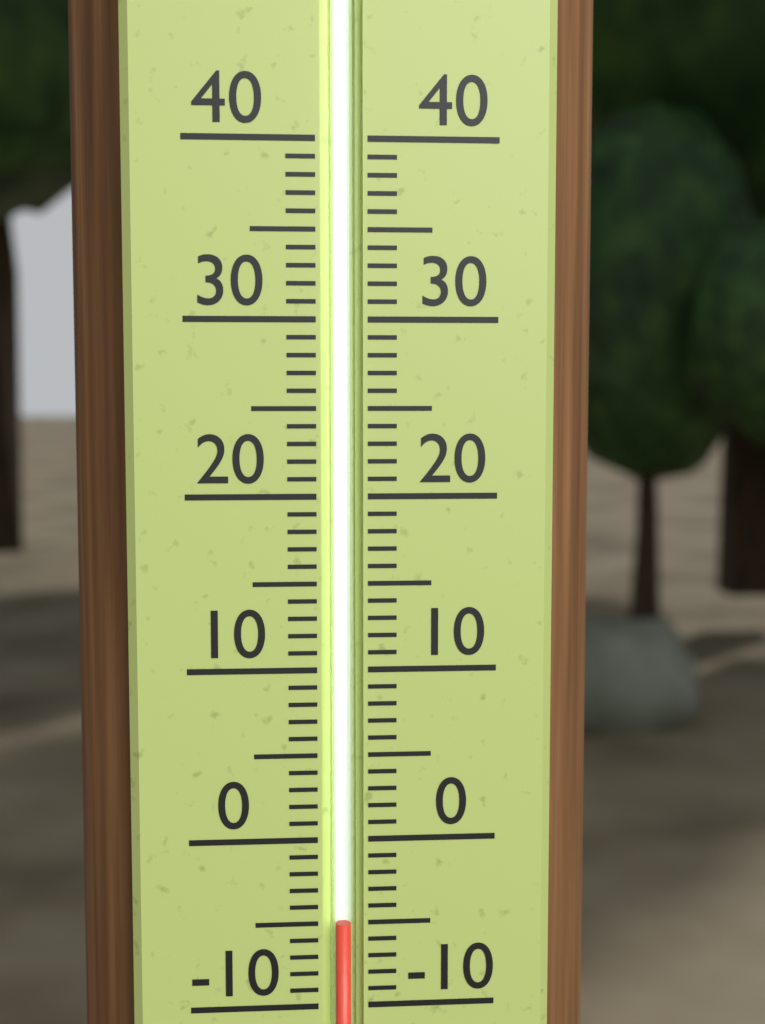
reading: -5 (no unit)
